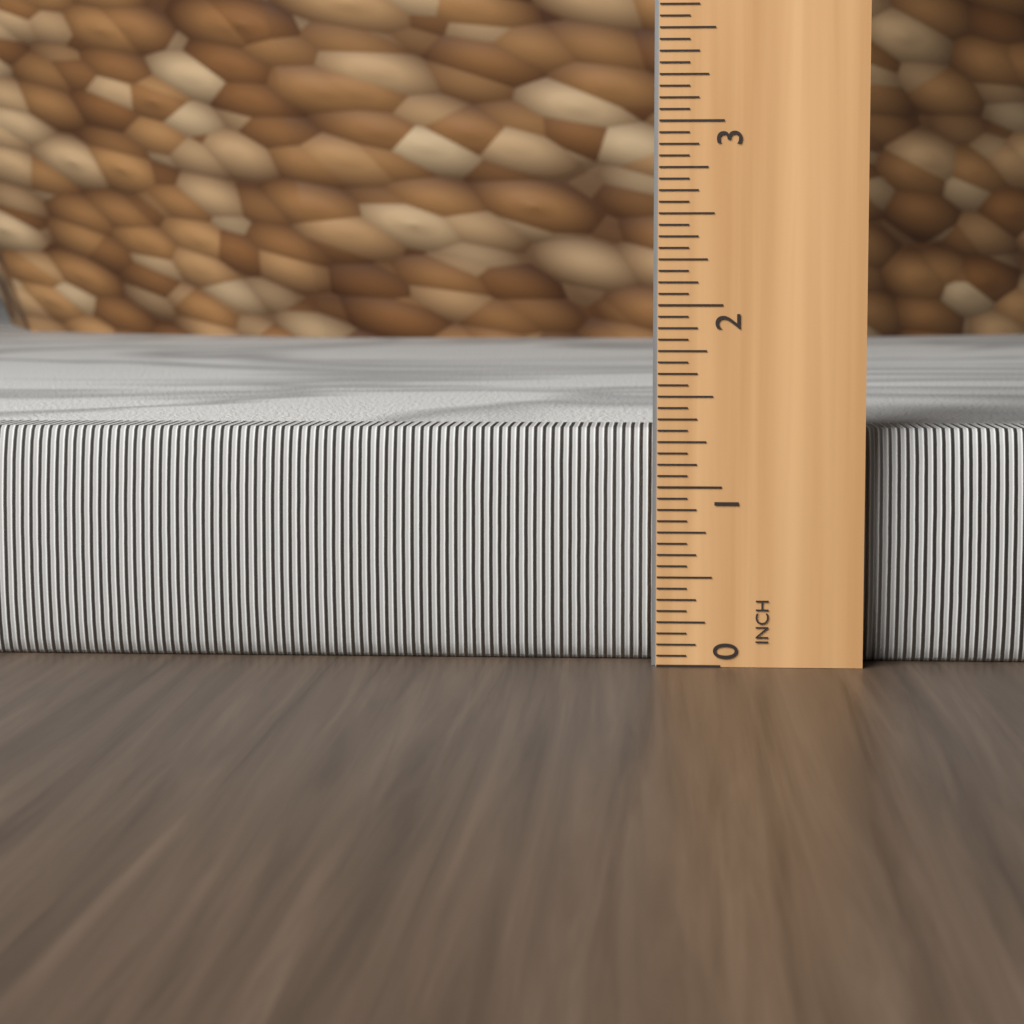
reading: 1.3125 in
